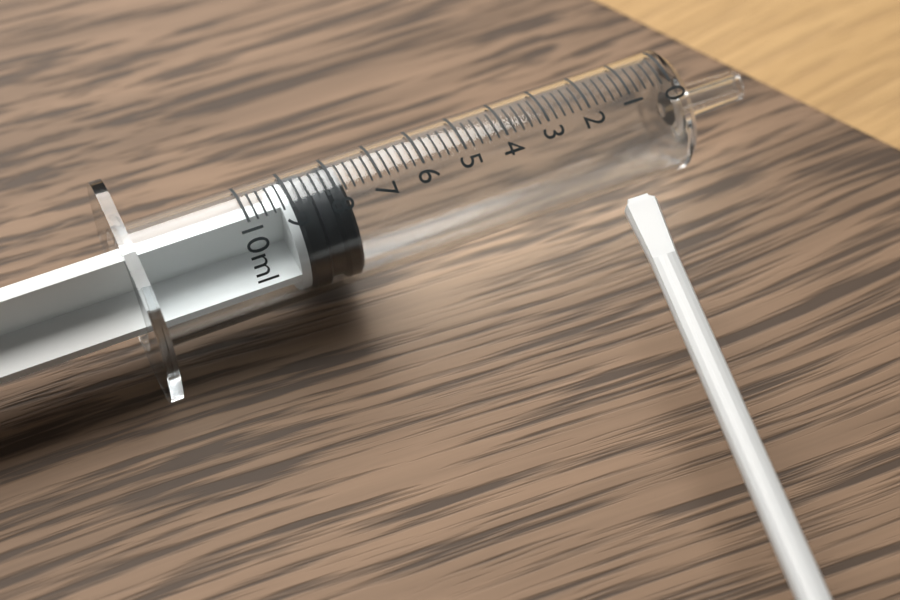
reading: 7.8 ml
